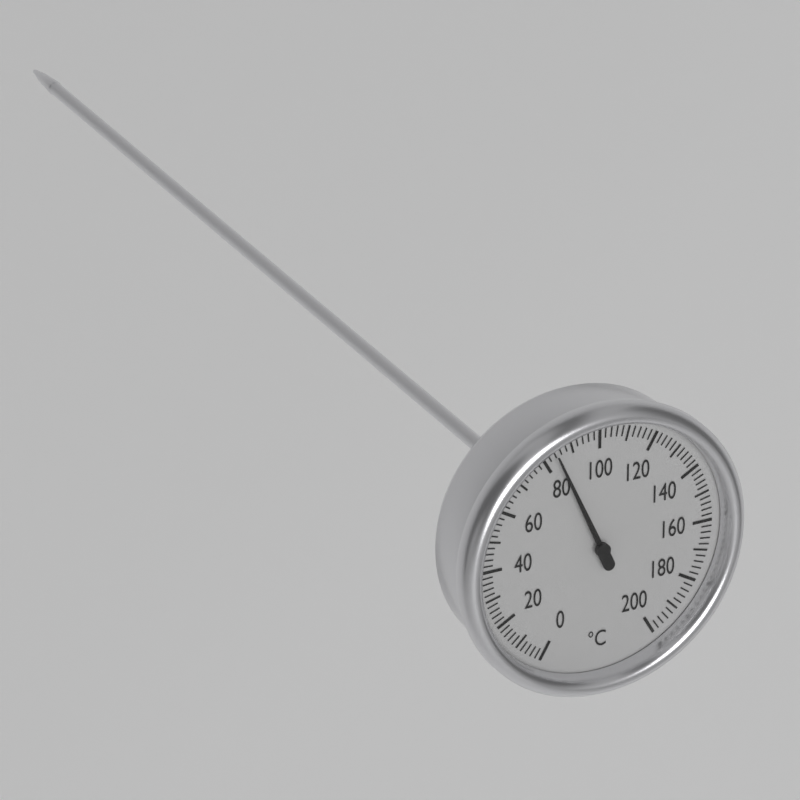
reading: 84 °C
